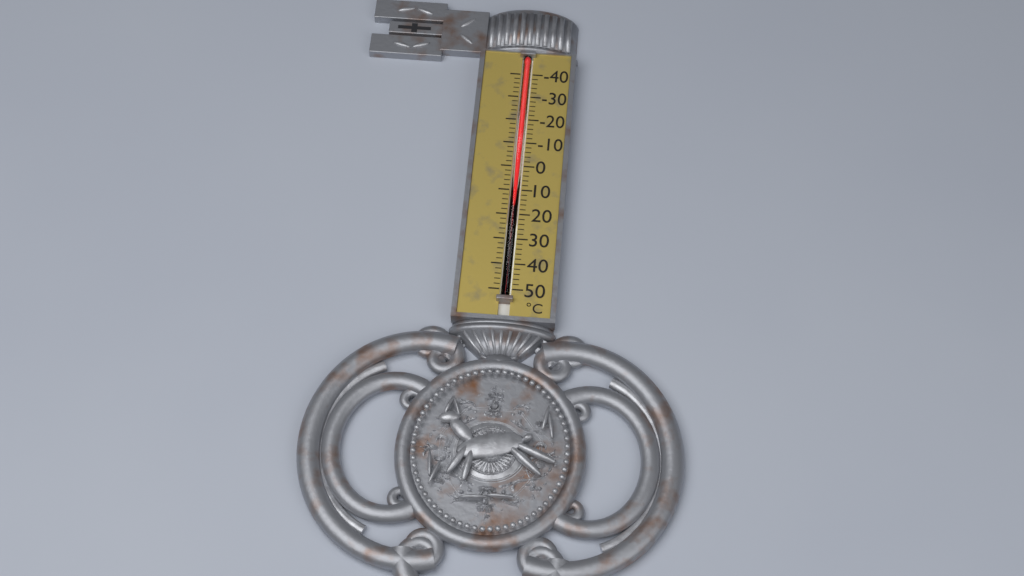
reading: 24 °C
